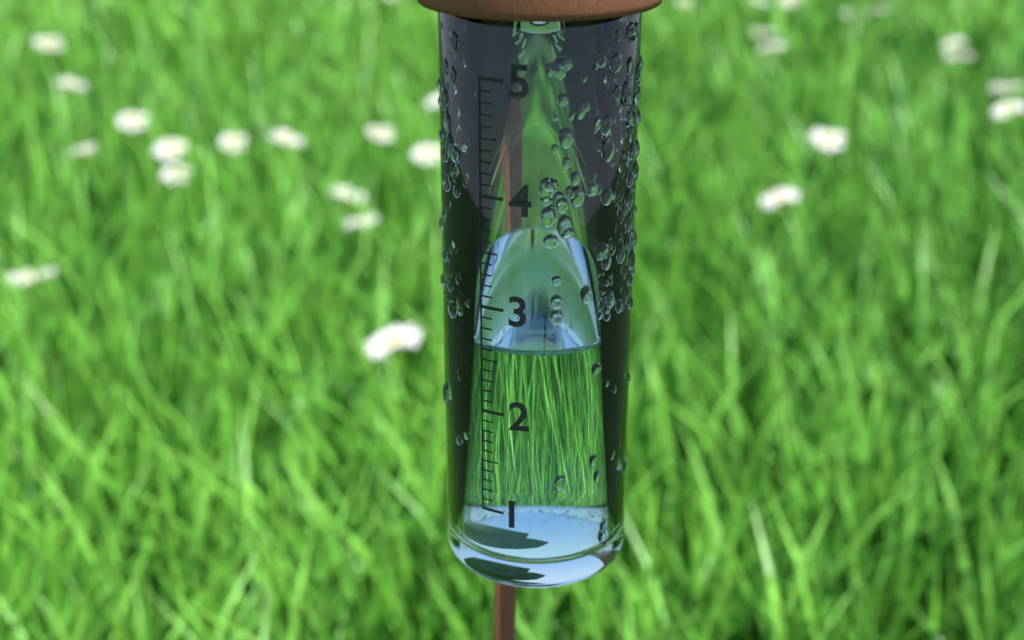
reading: 2.6 (no unit)
